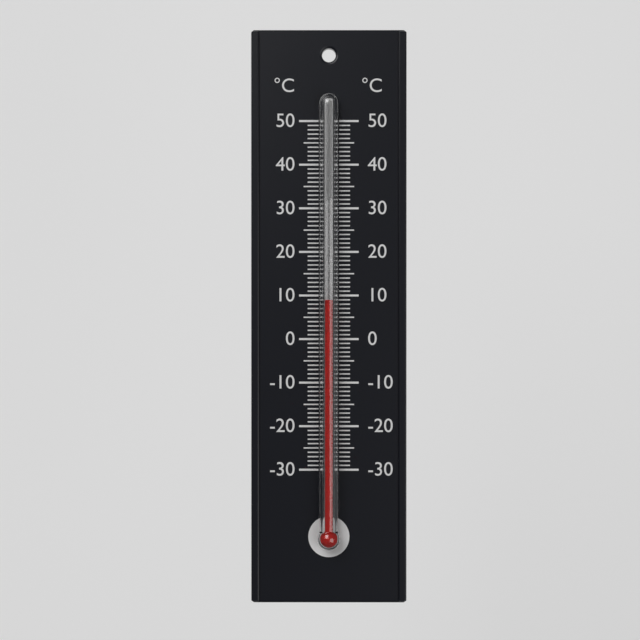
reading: 9 °C
